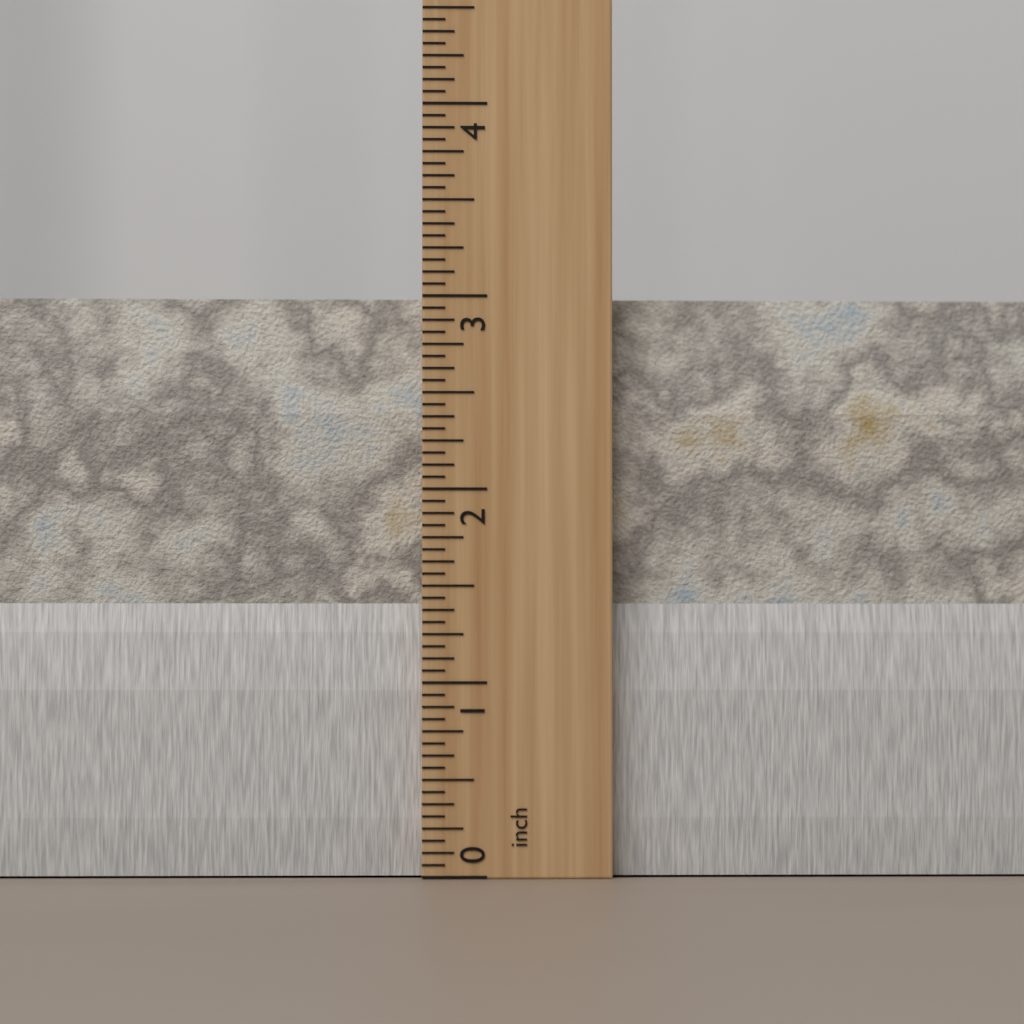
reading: 3.0000 inch
